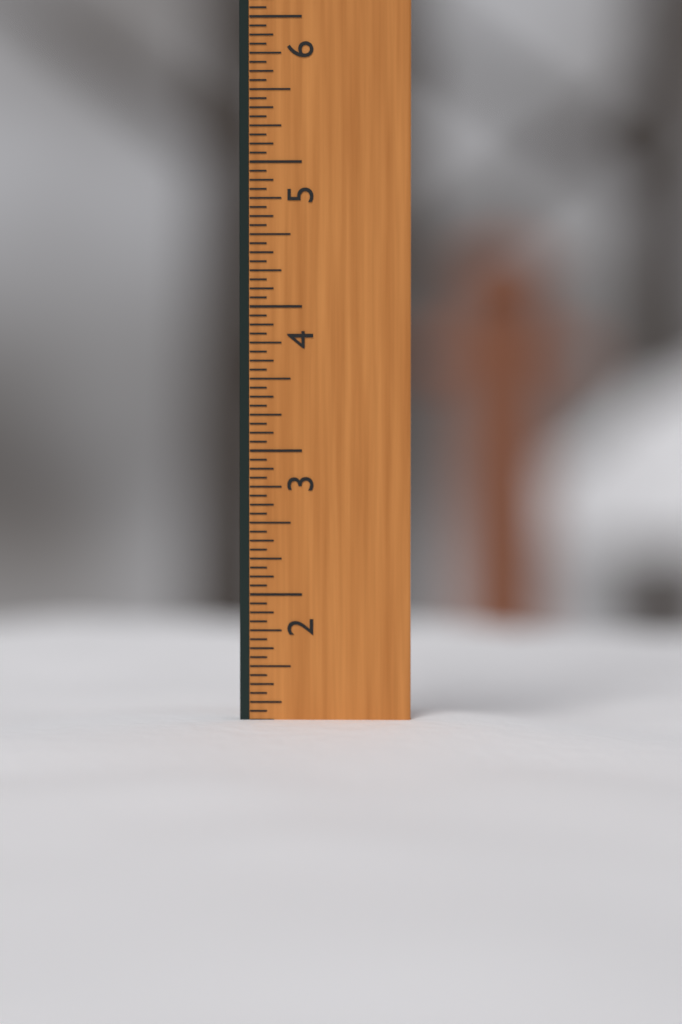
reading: 1.1250 in
